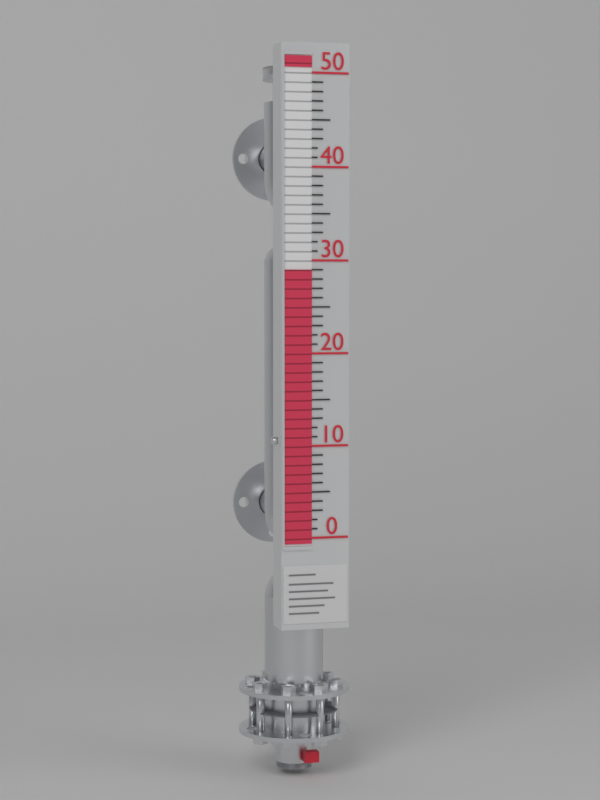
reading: 29 (no unit)
